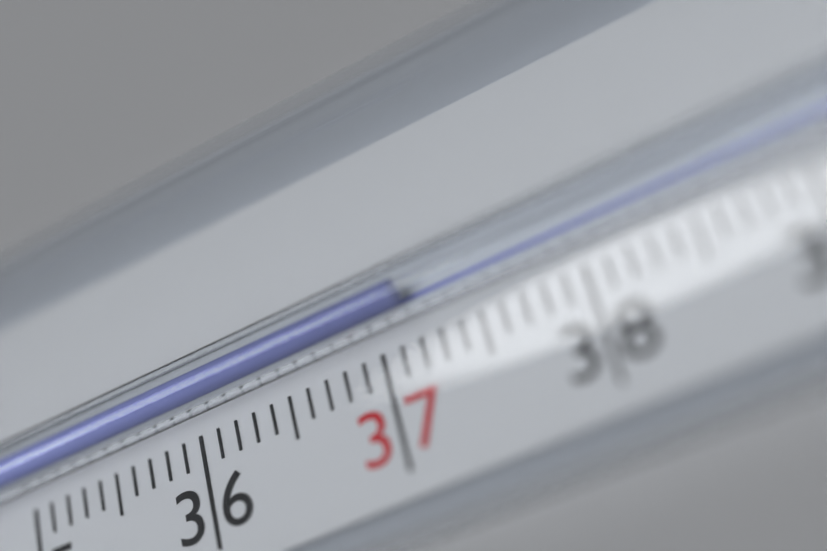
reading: 37.2 °C
